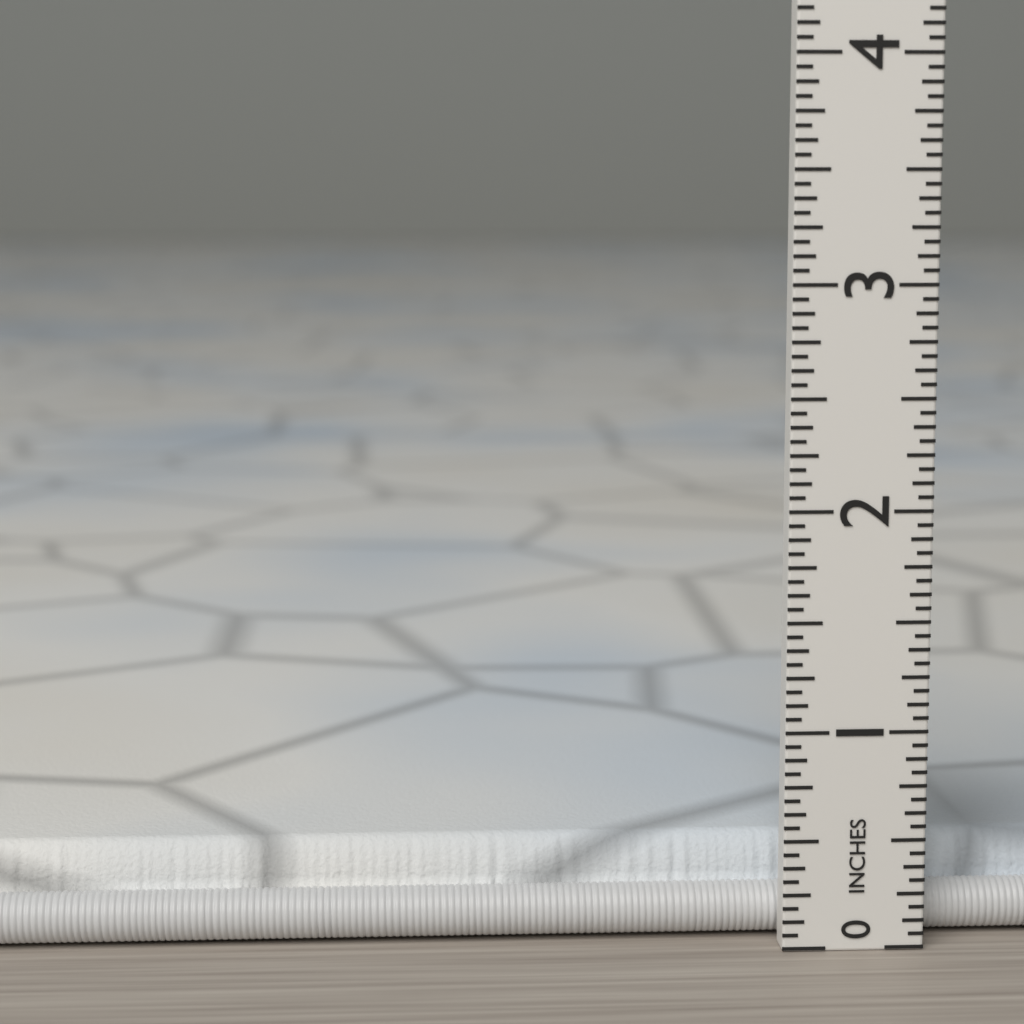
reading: 0.4375 in
